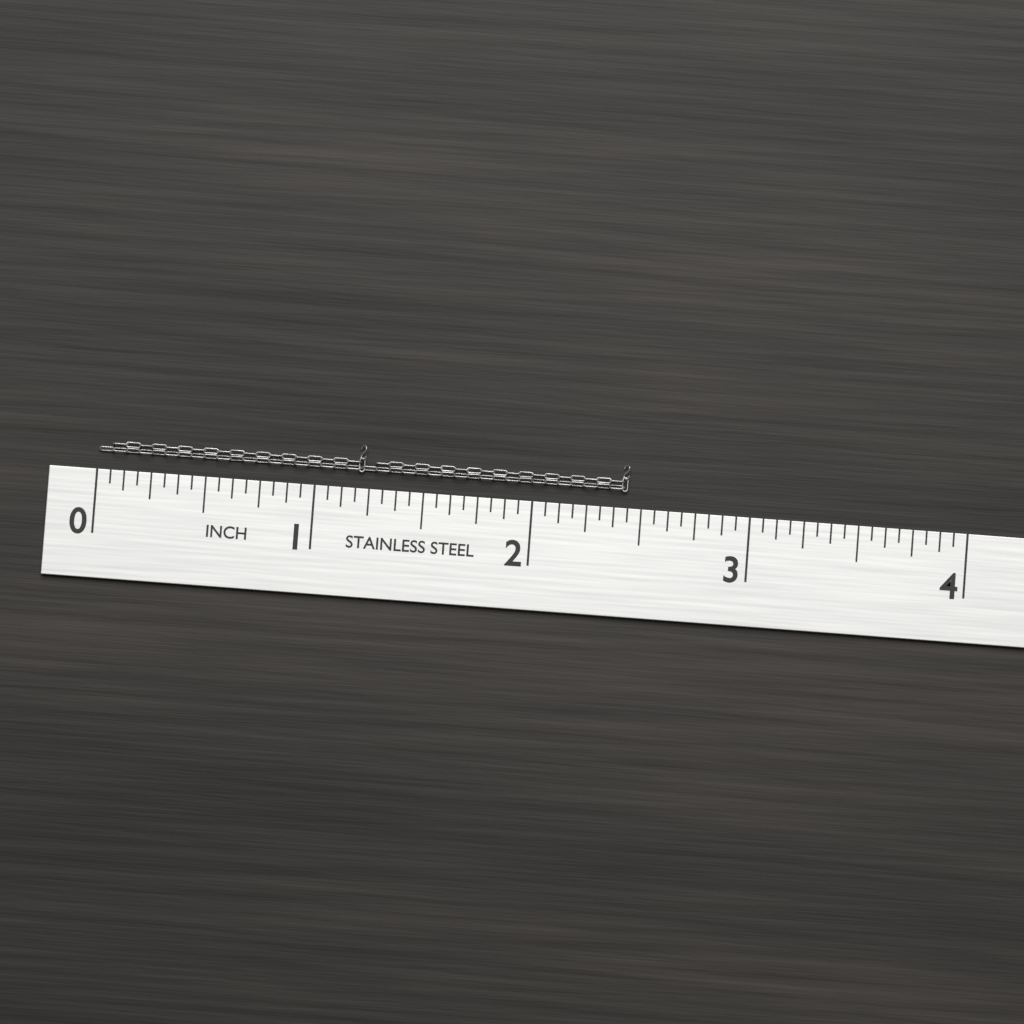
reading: 2.4375 in
